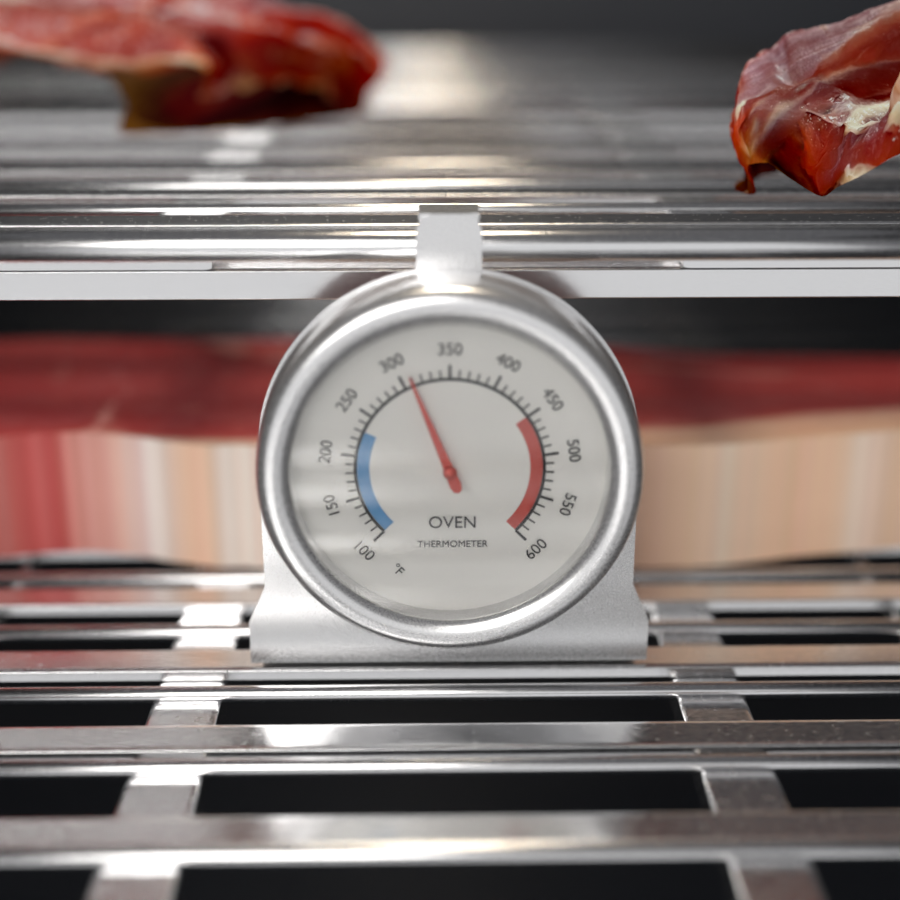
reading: 310 °F
